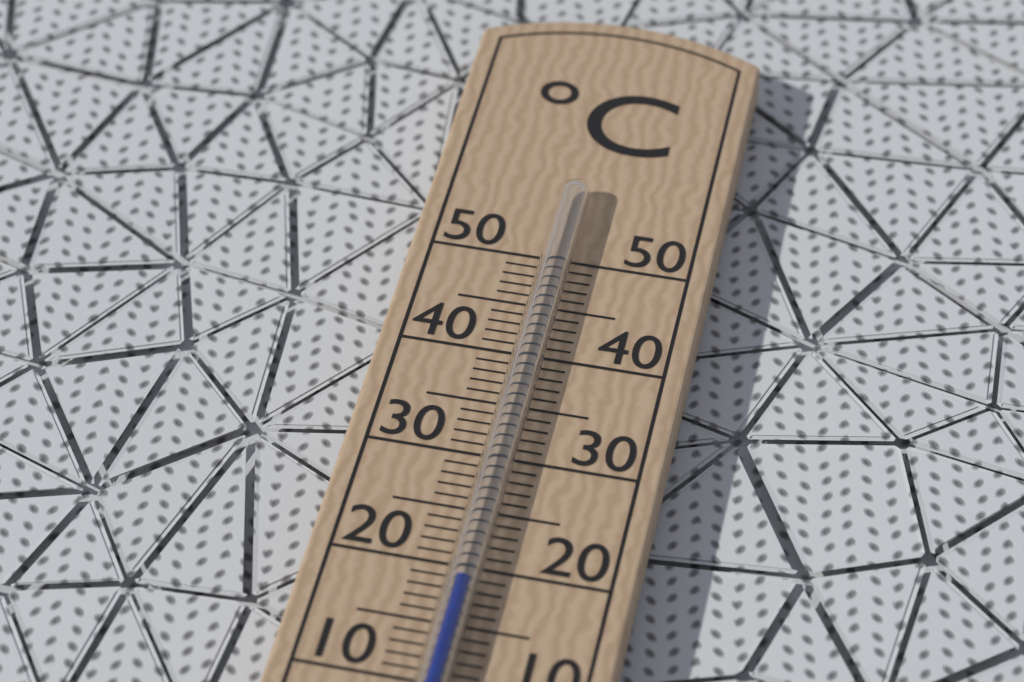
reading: 18 °C
